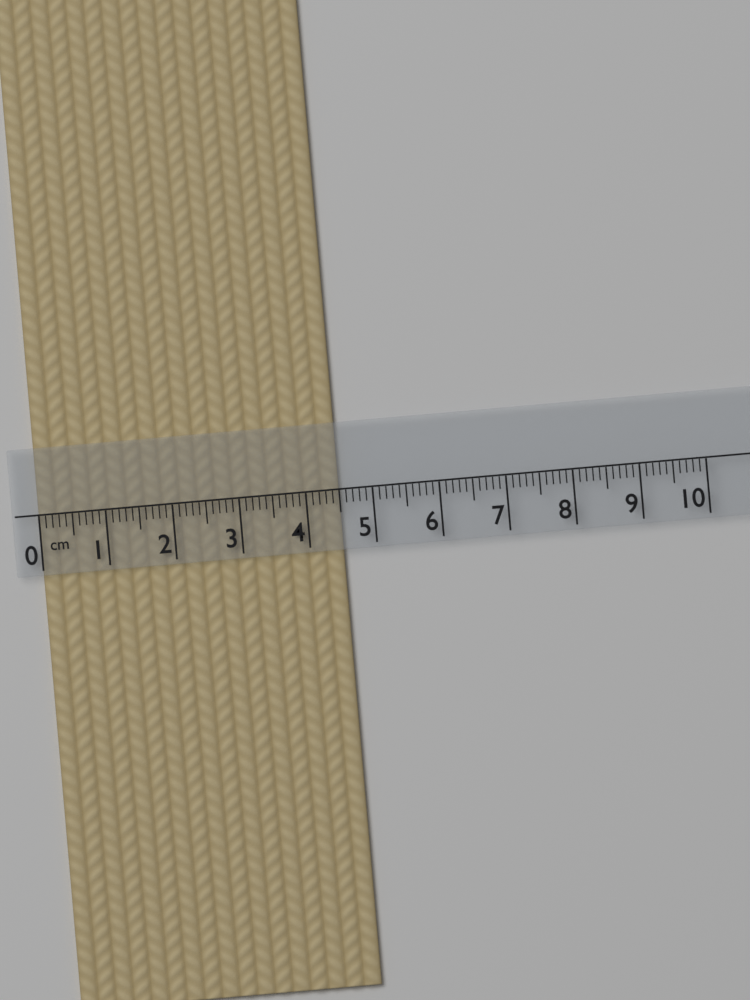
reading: 4.5 cm
